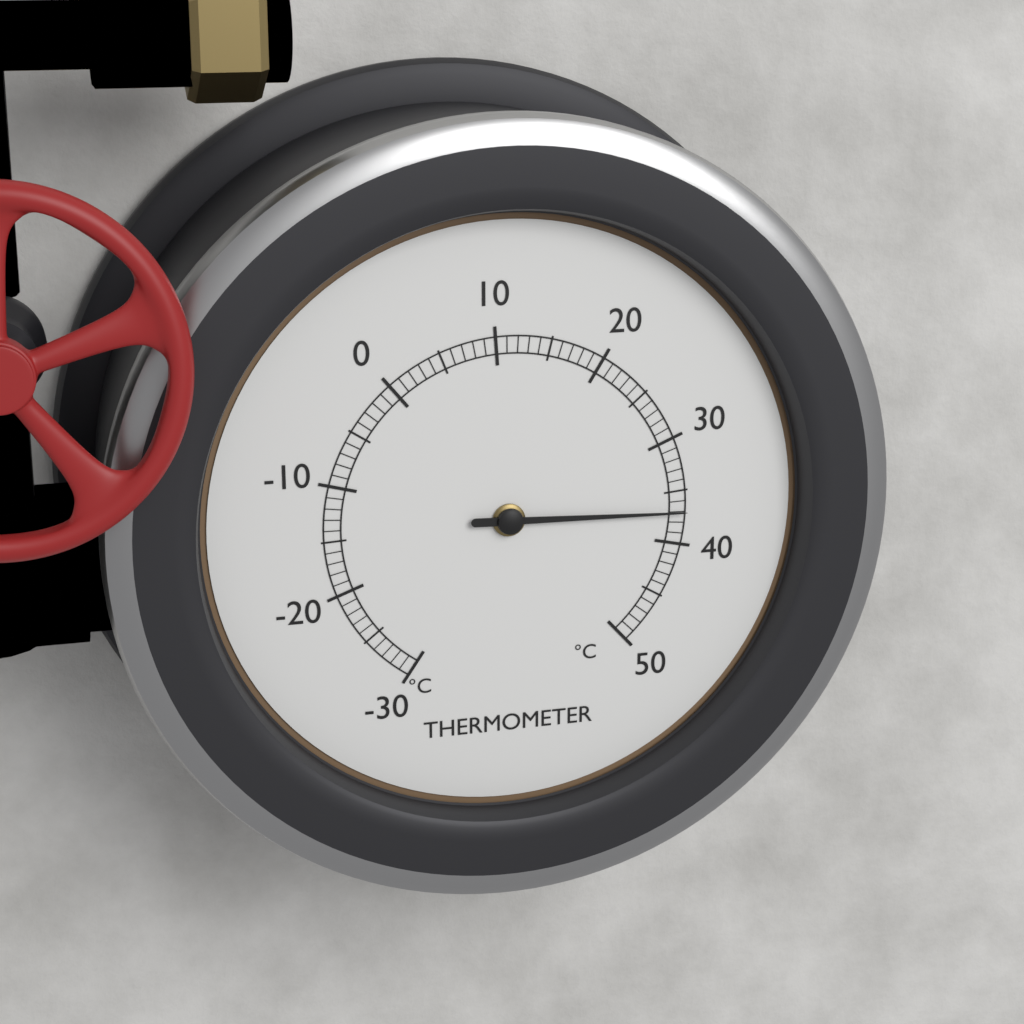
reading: 37 °C
